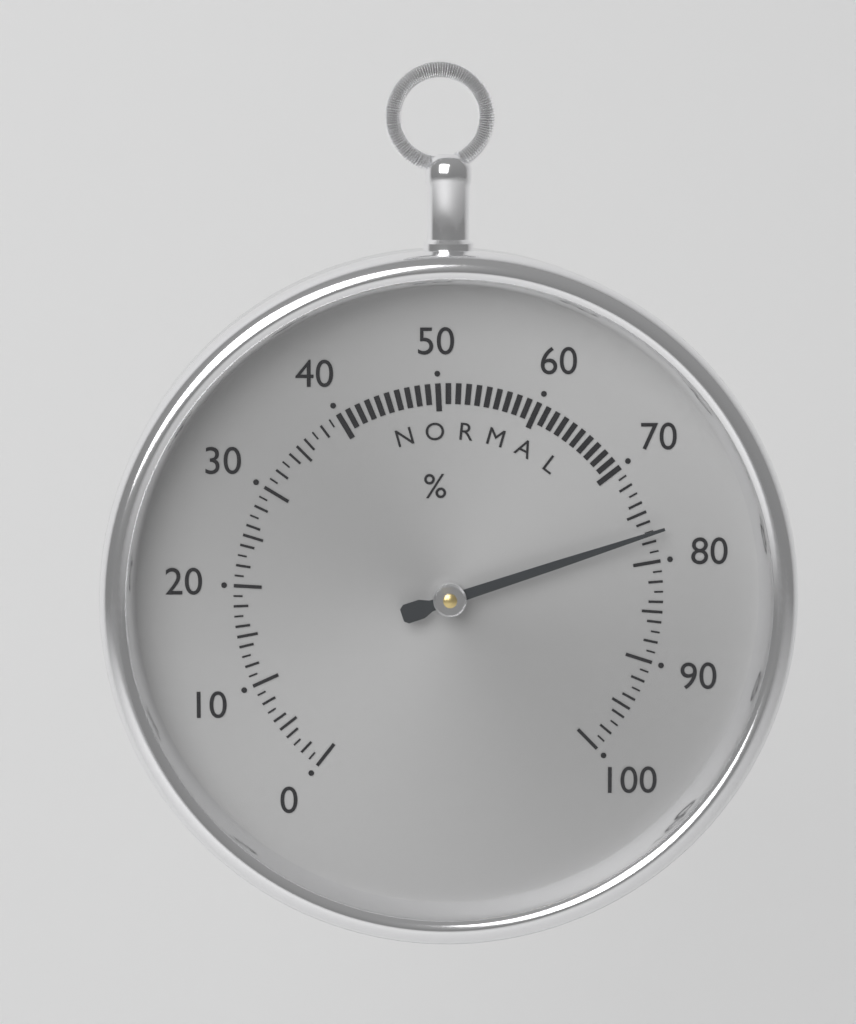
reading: 77 %
